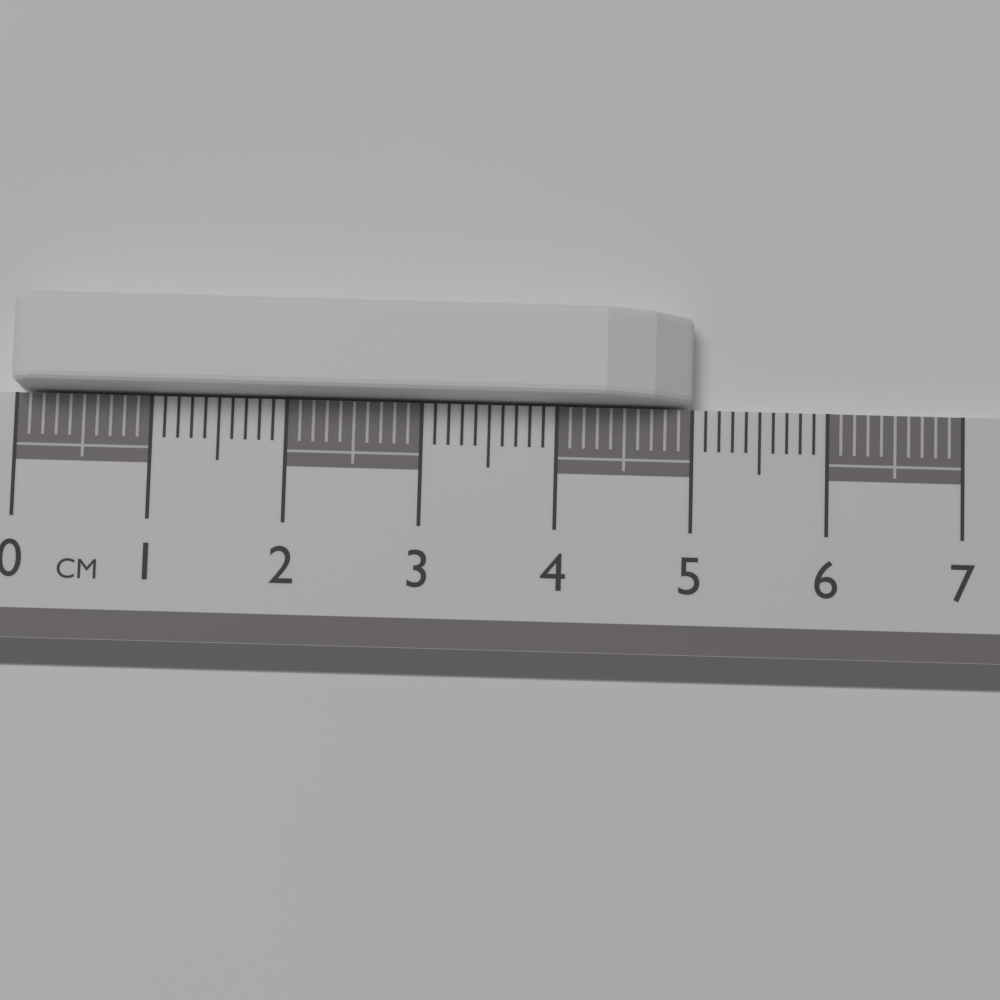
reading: 5.0 cm
